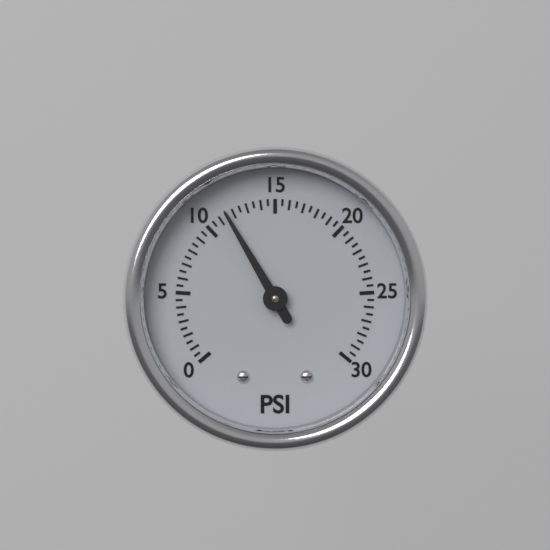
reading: 11.5 psi
